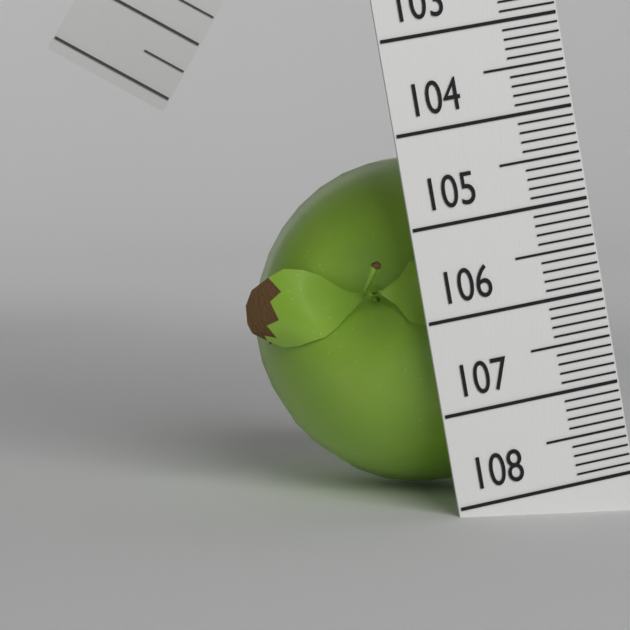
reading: 104.3 (no unit)
